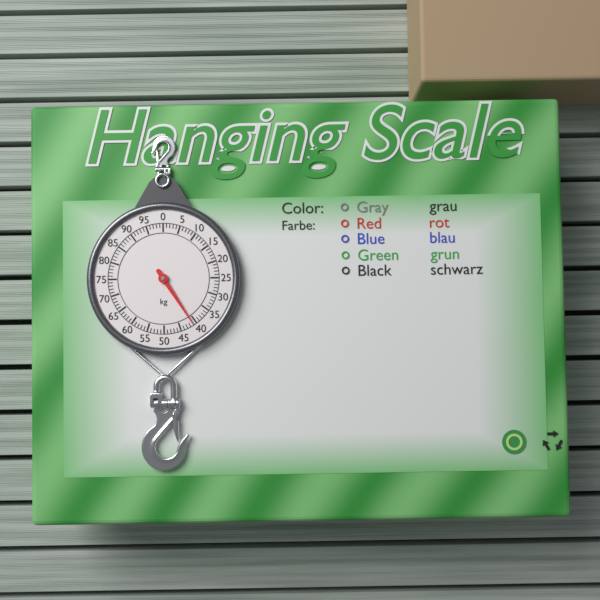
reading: 41 kg
